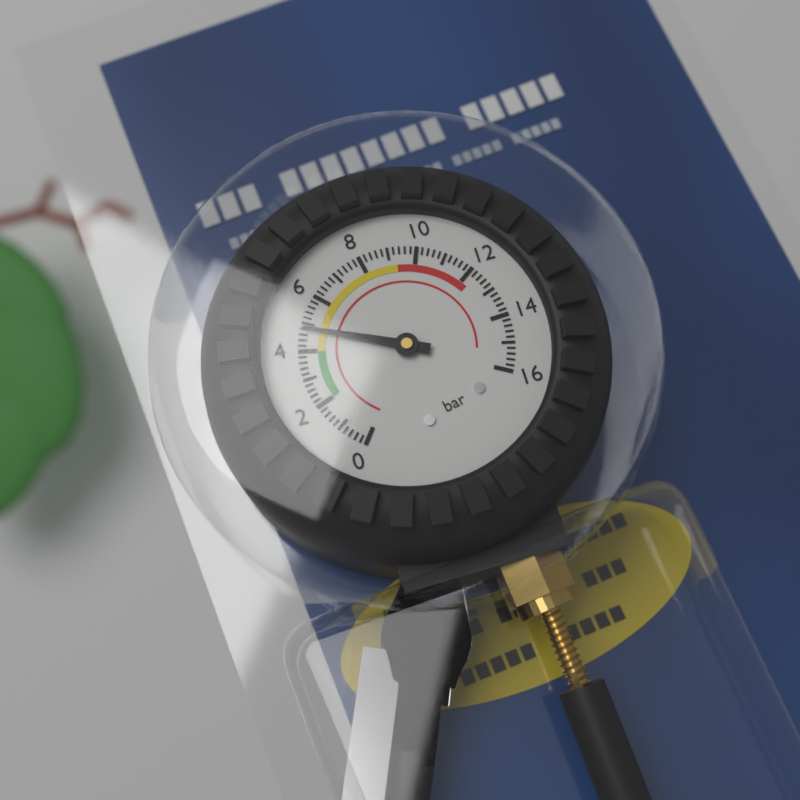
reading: 4.8 bar
